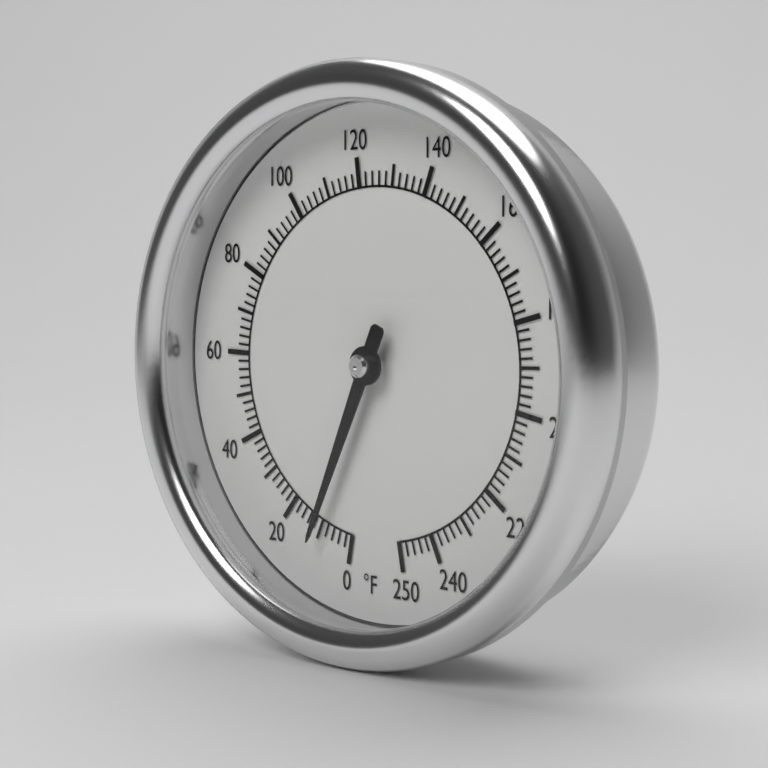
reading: 10 °F
